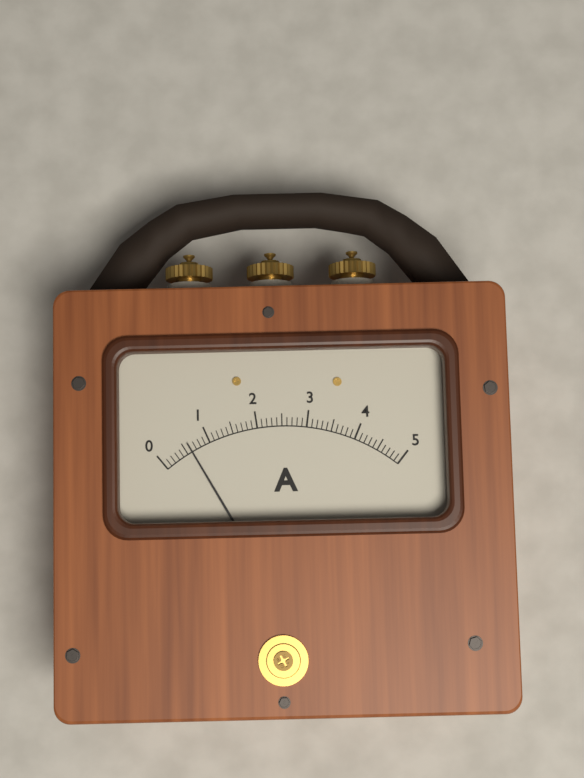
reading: 0.6 A
